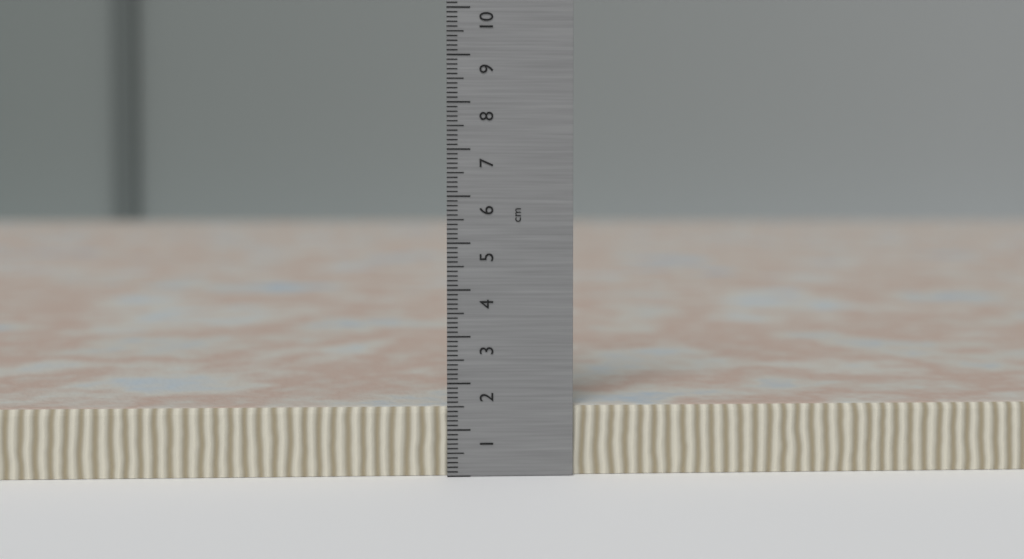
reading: 1.5 cm
